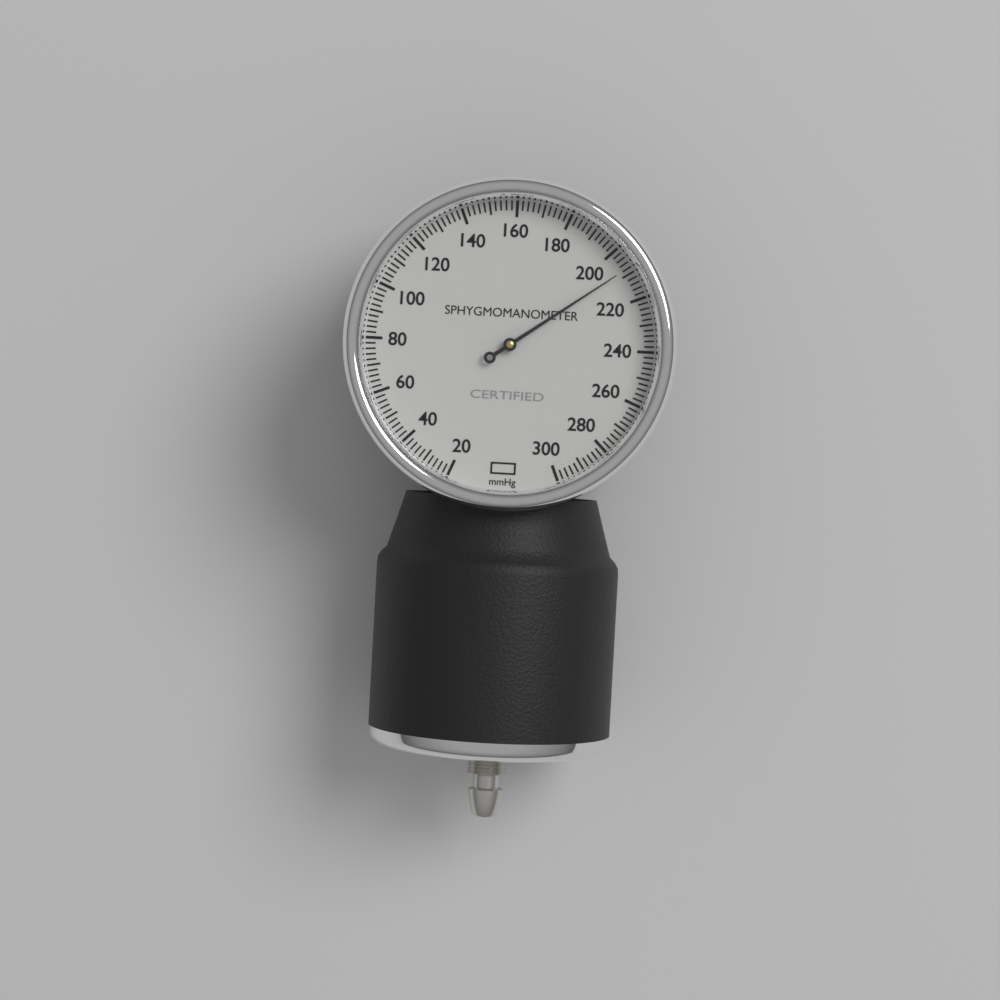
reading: 208 mmHg
